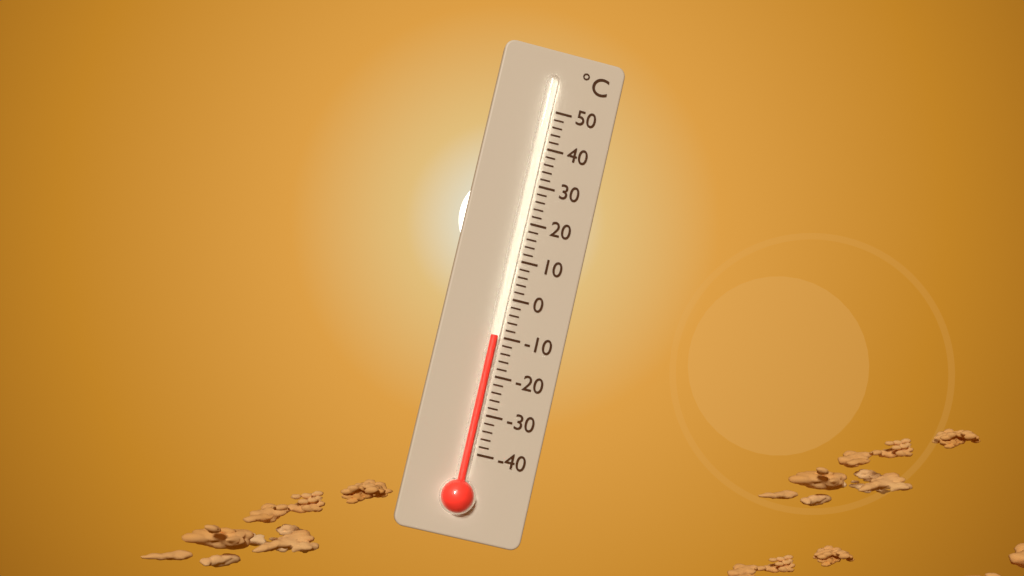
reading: -10 °C
